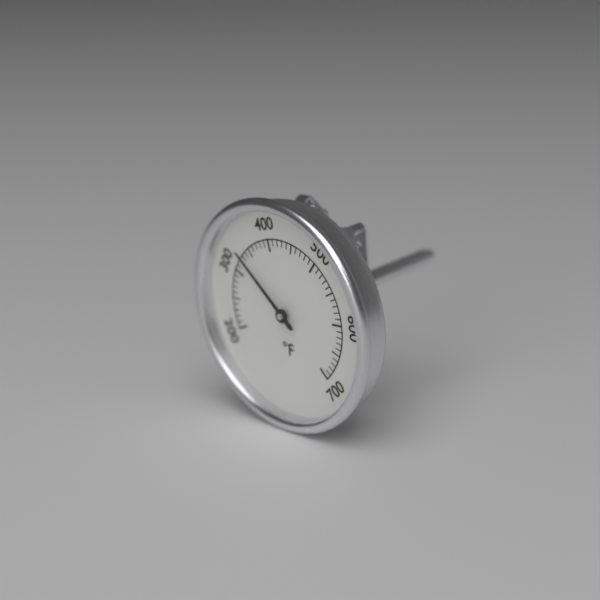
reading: 330 °F
